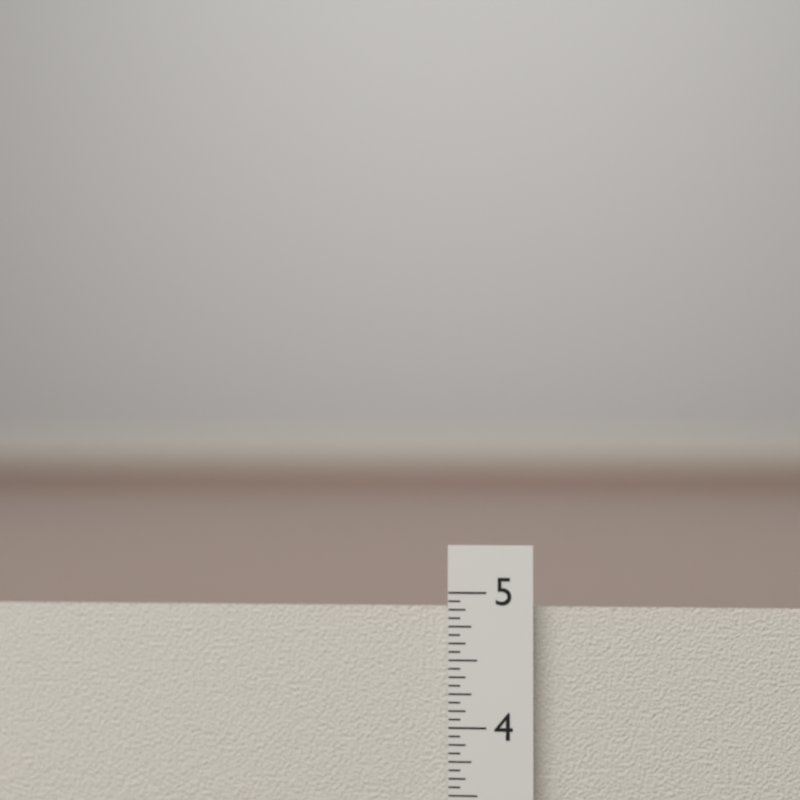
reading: 4.8750 in
